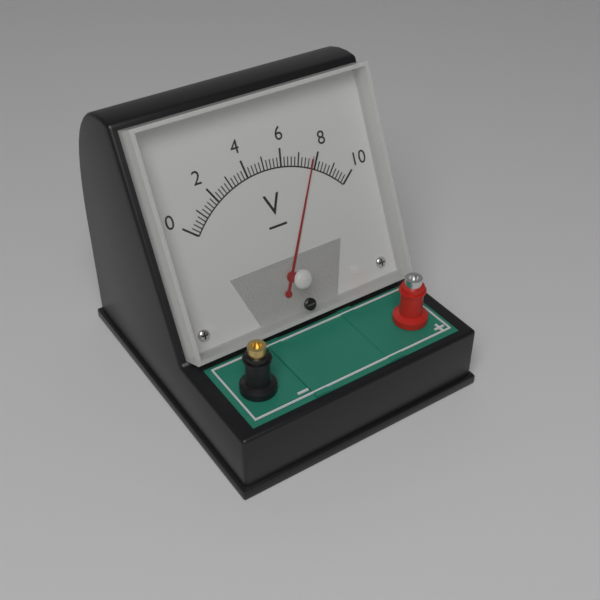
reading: 7.8 V
